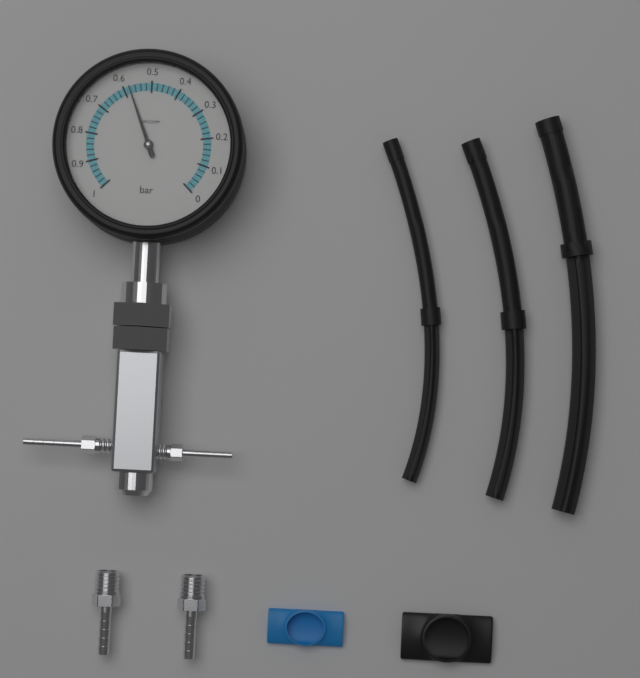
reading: 0.58 bar
